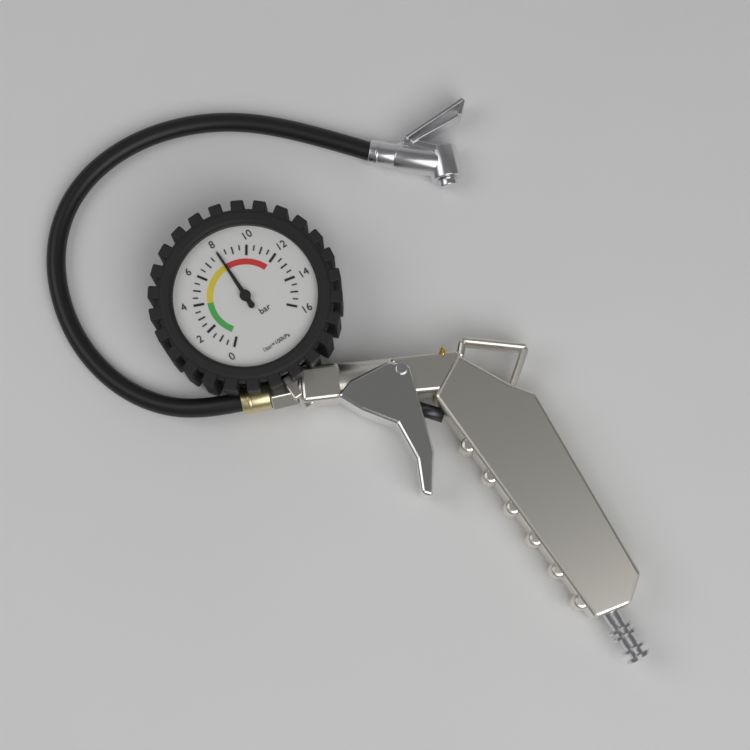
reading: 8.0 bar
